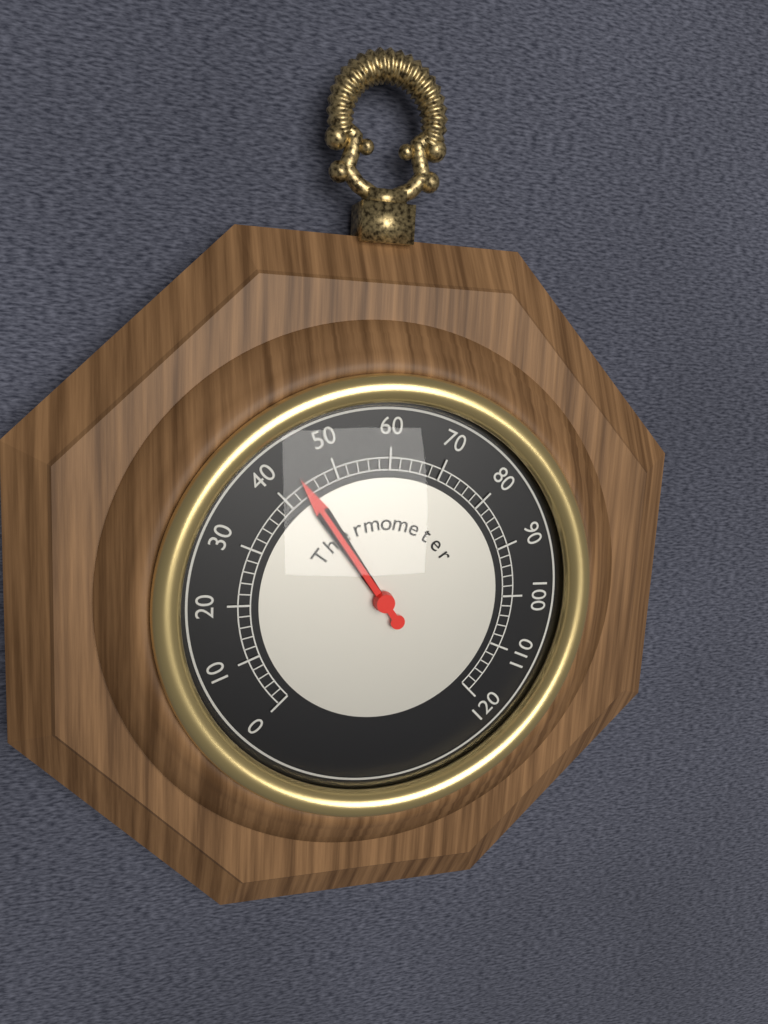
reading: 44 (no unit)
